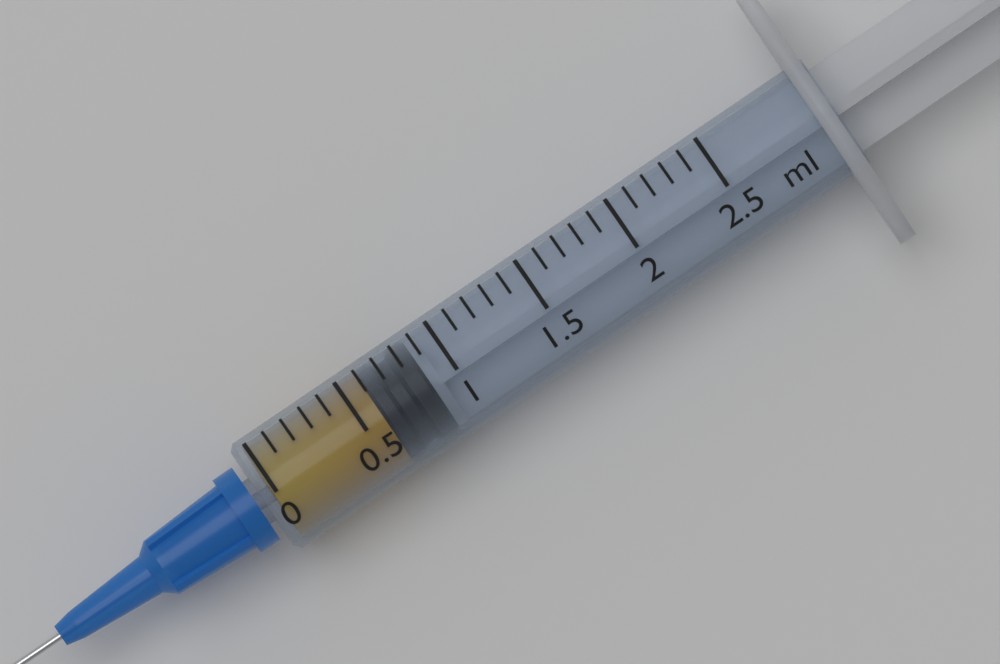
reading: 0.6 ml
